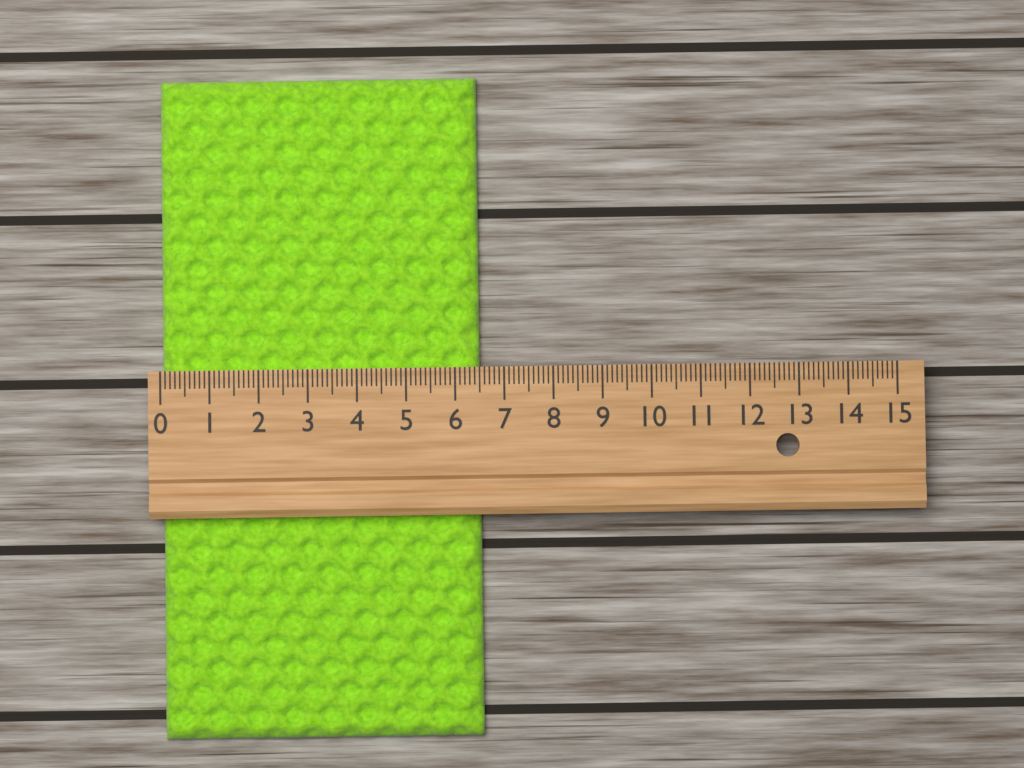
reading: 6.5 (no unit)
